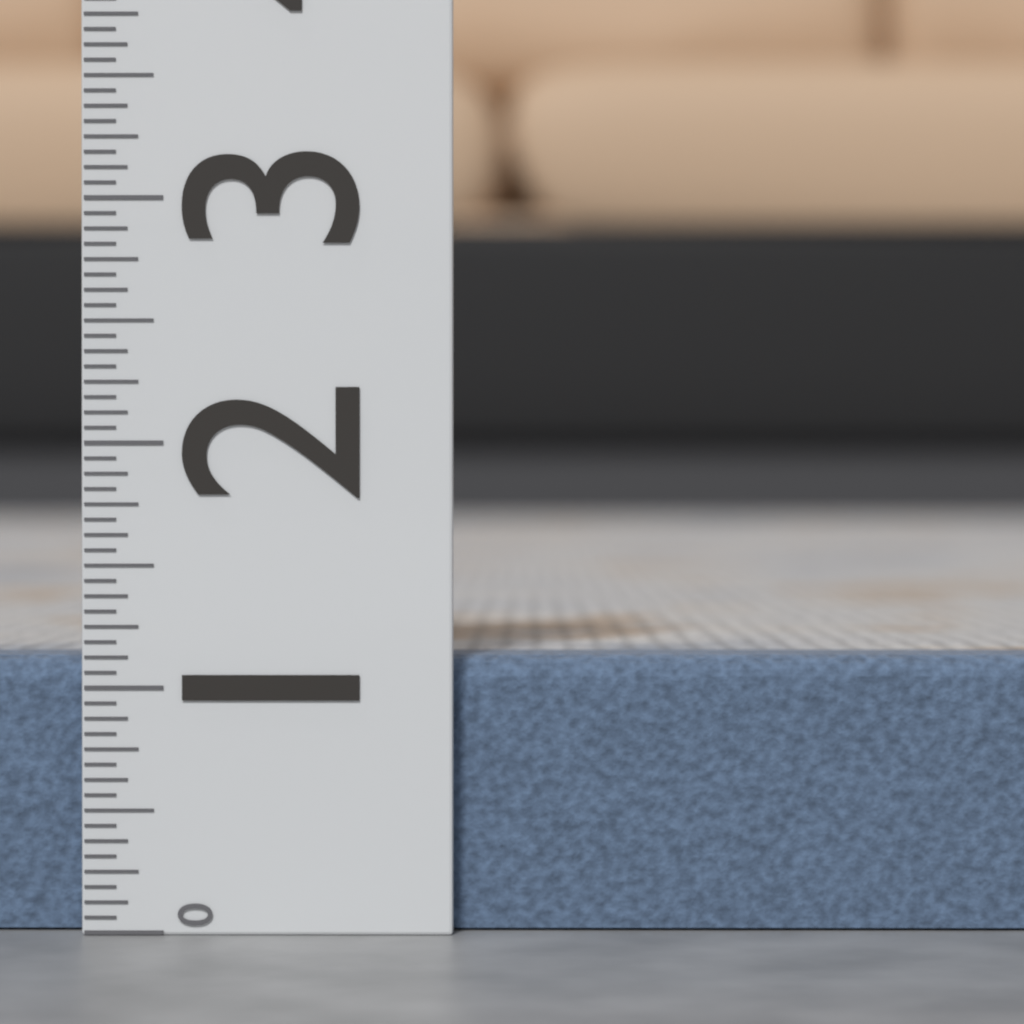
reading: 1.1250 (no unit)
